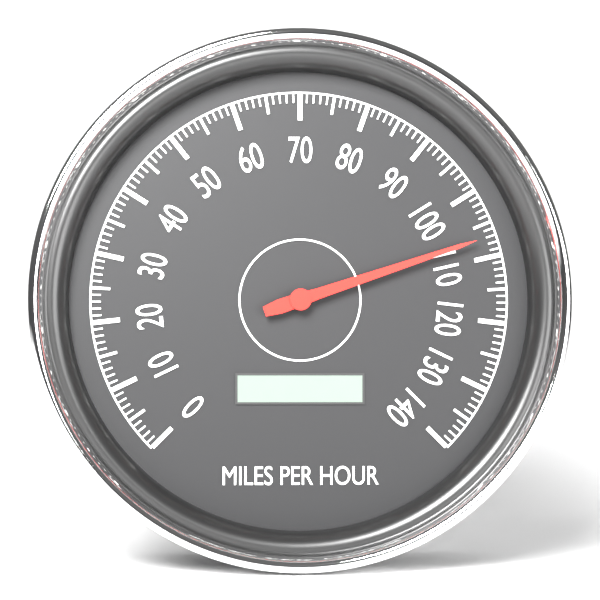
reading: 107 mph
